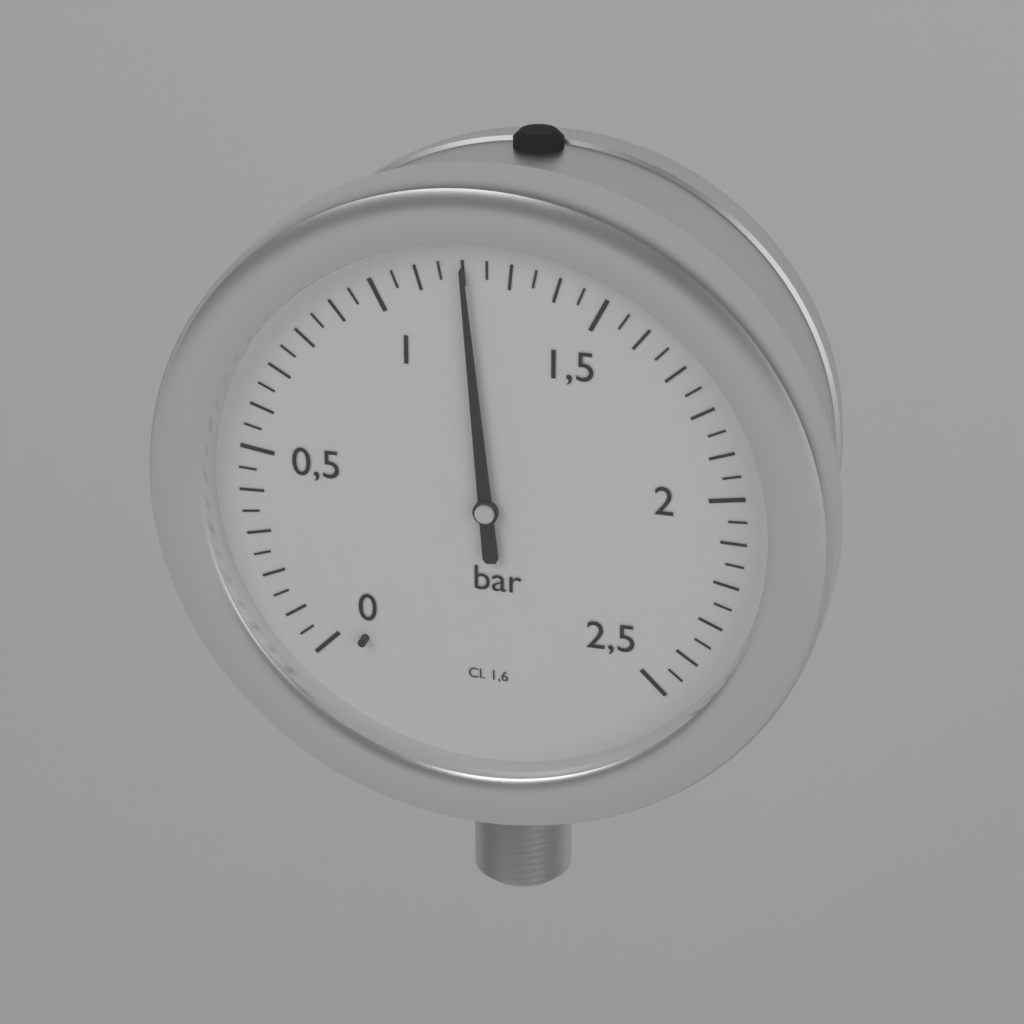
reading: 1.20 bar
